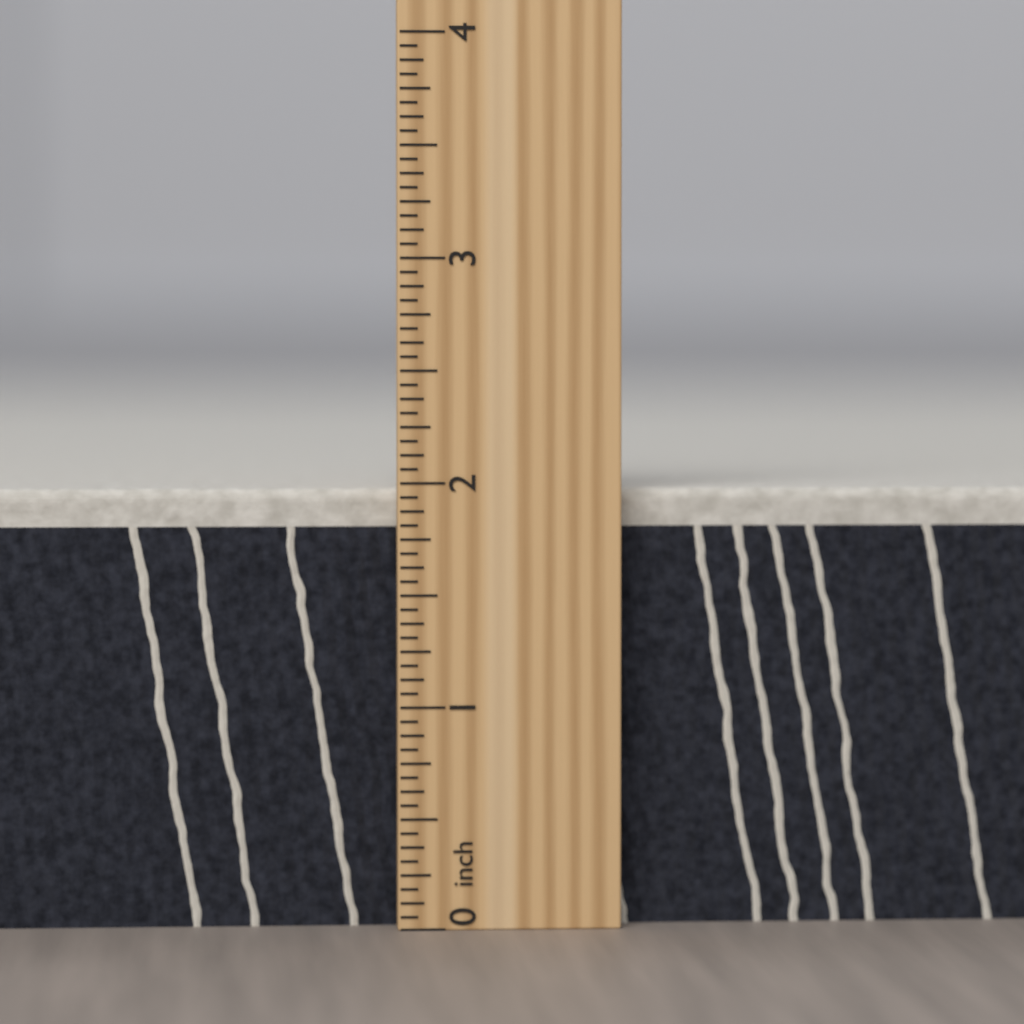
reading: 2.0000 inch
